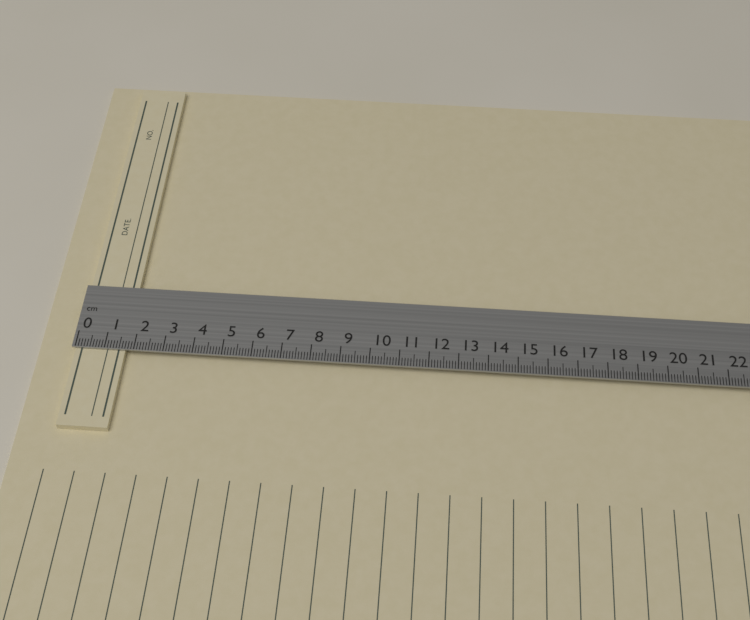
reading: 1.7 cm
